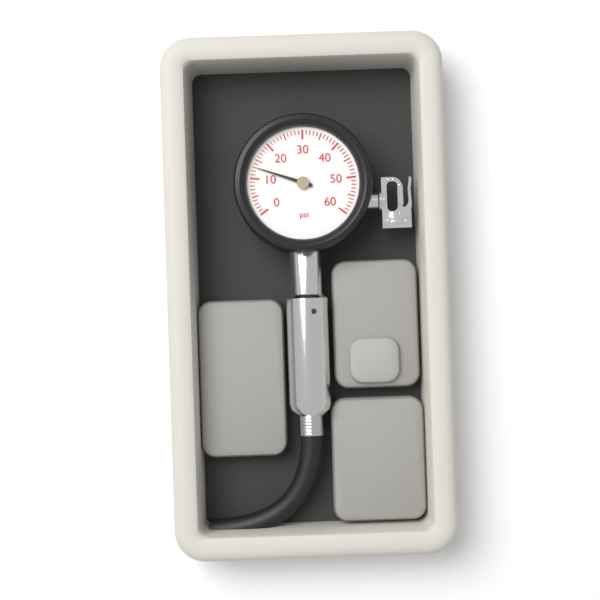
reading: 13 psi
